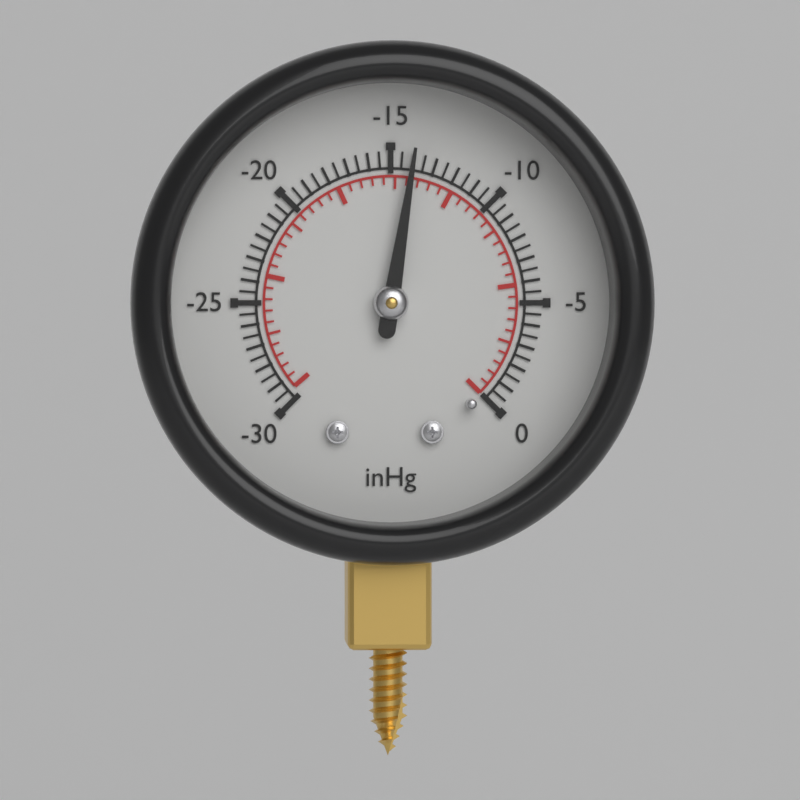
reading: -14.0 inHg
